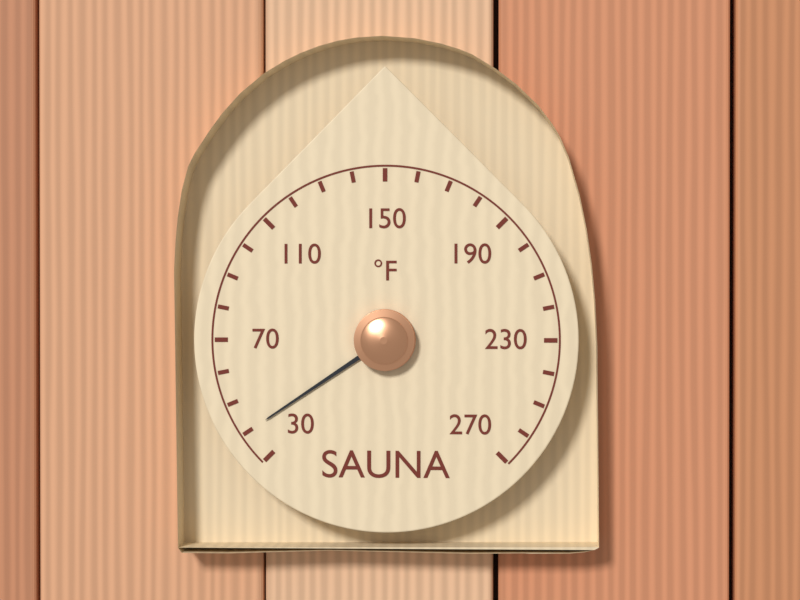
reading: 40 °F
